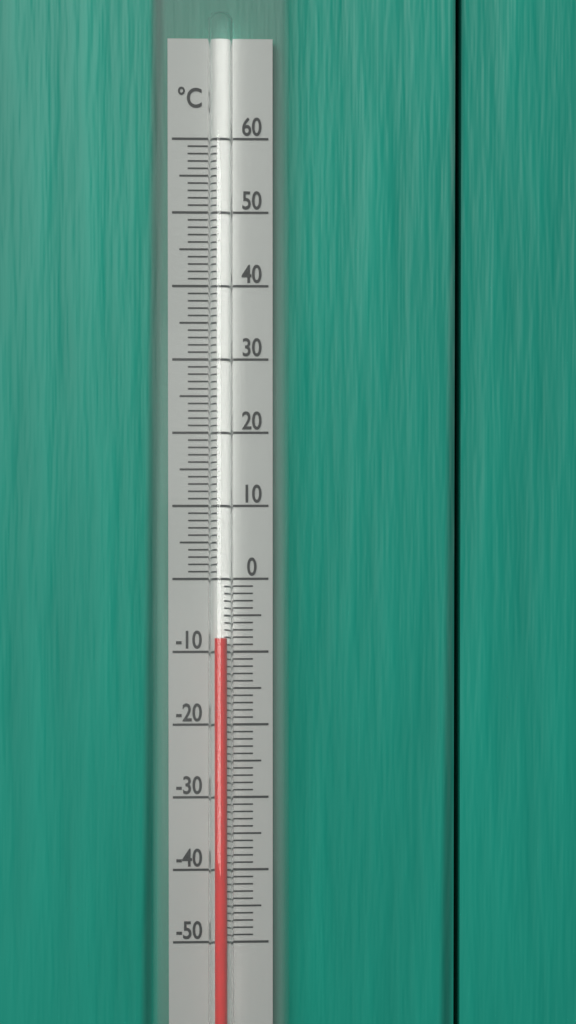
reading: -8 °C
